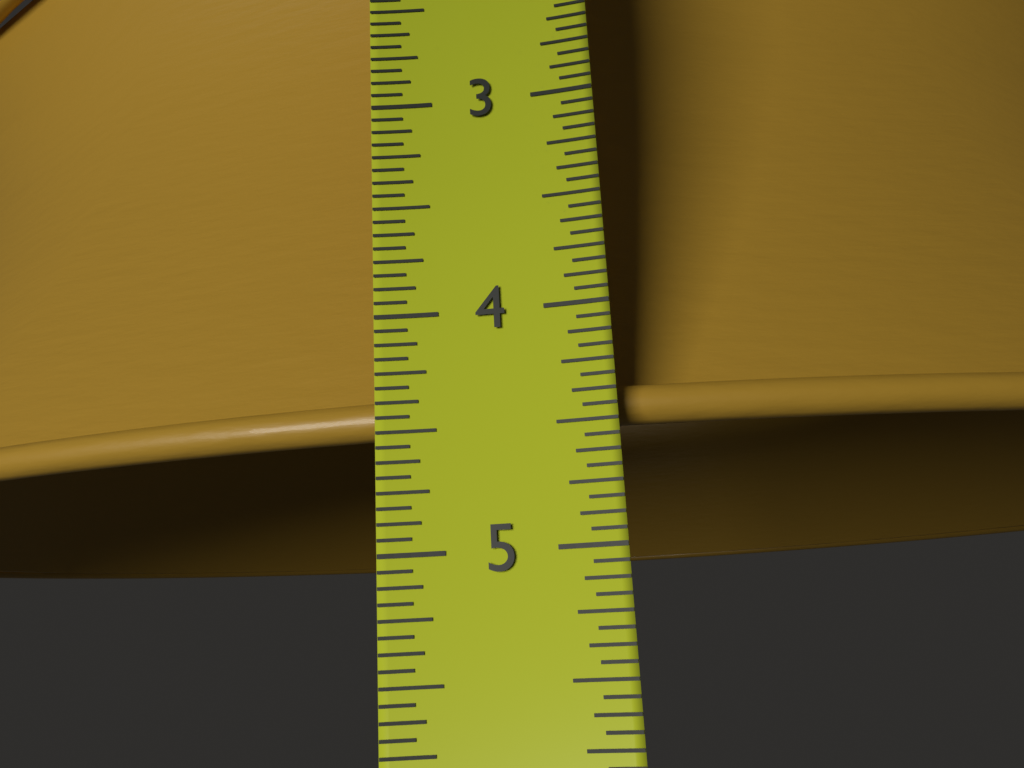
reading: 4.5000 in
